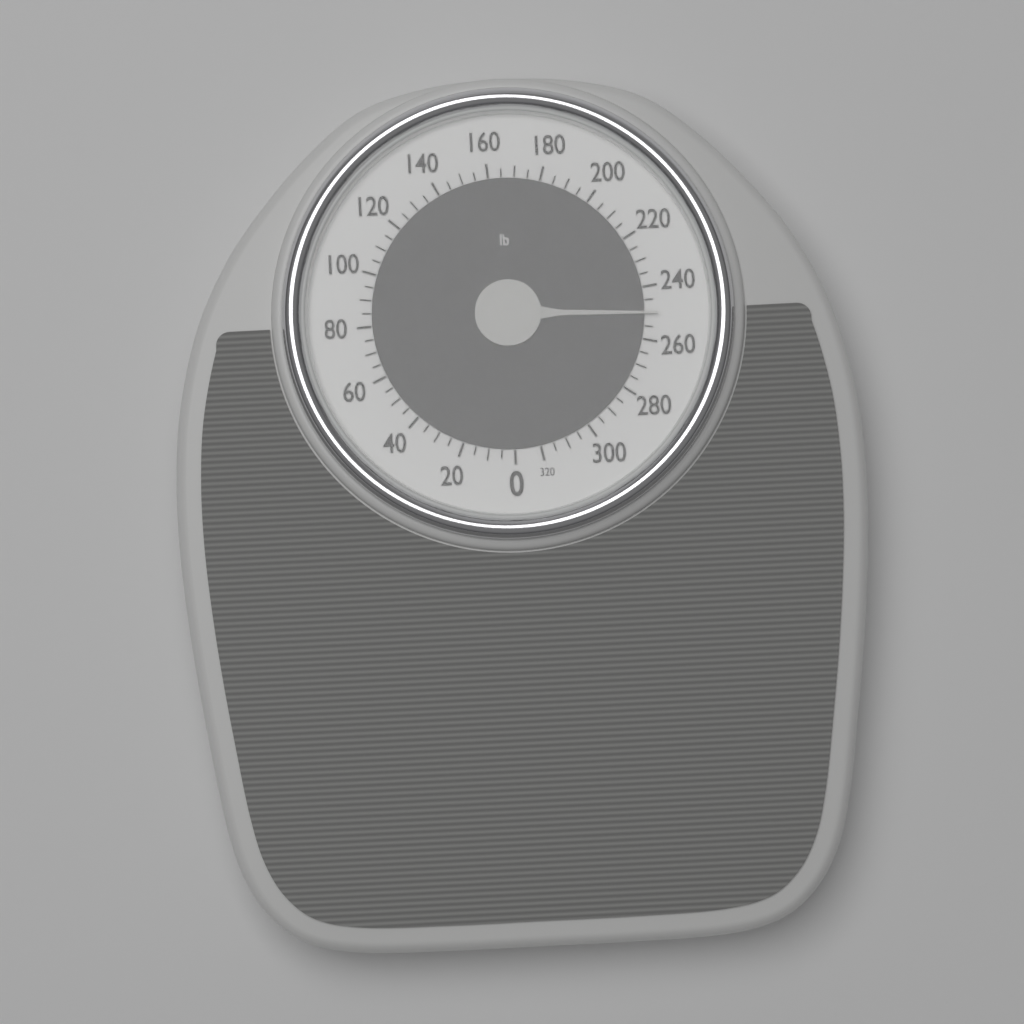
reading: 250 lb
